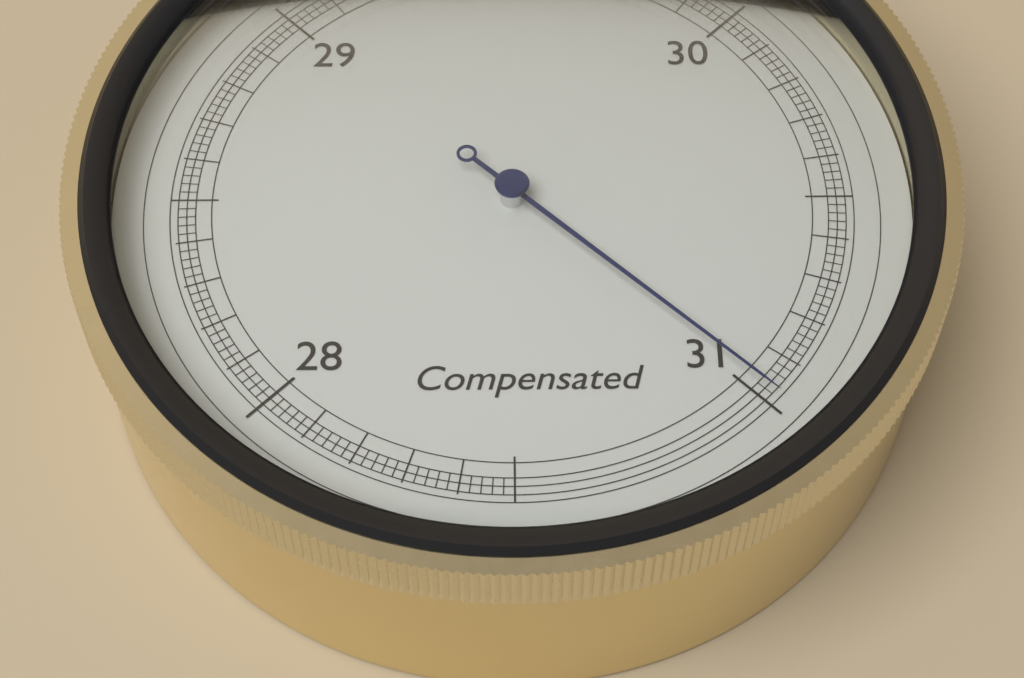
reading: 30.98 inHg
